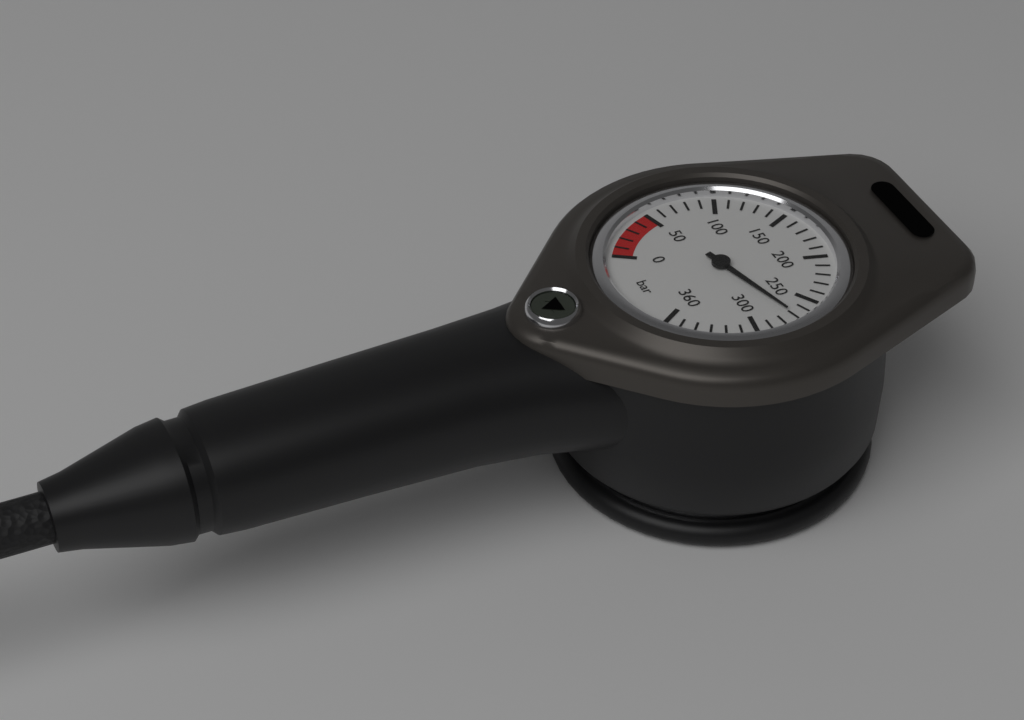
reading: 270 bar
